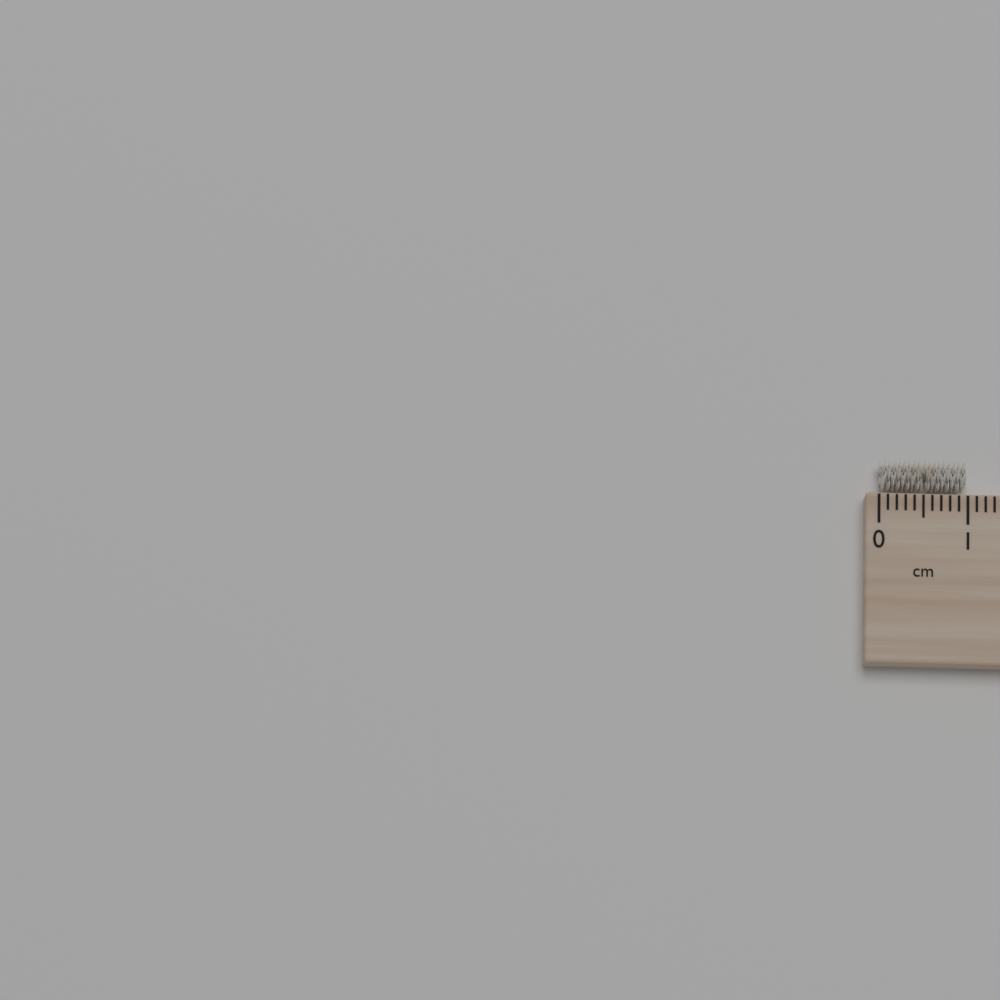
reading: 1.0 cm
